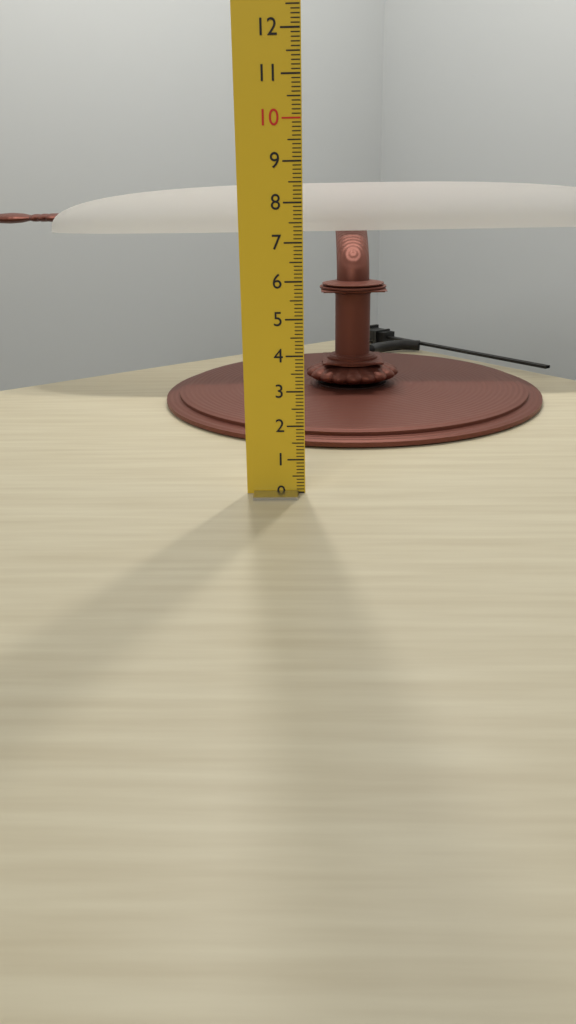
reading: 8.4 cm
